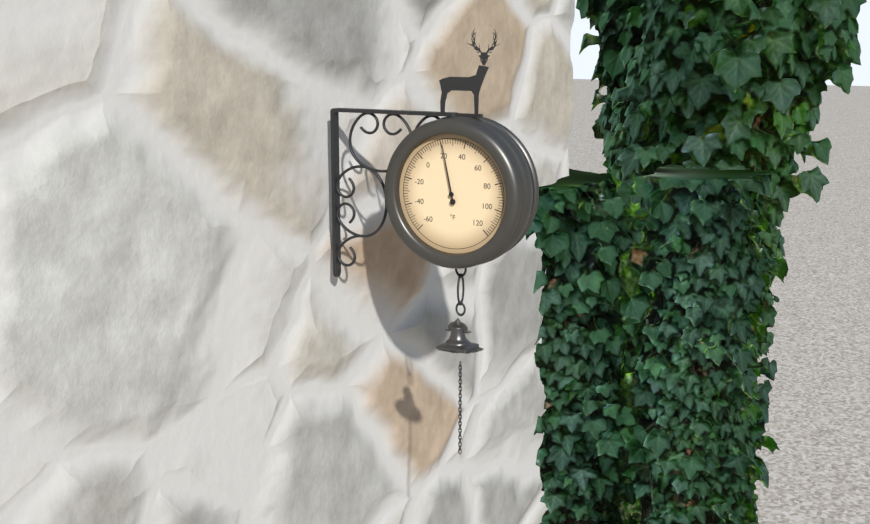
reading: 22 °F
